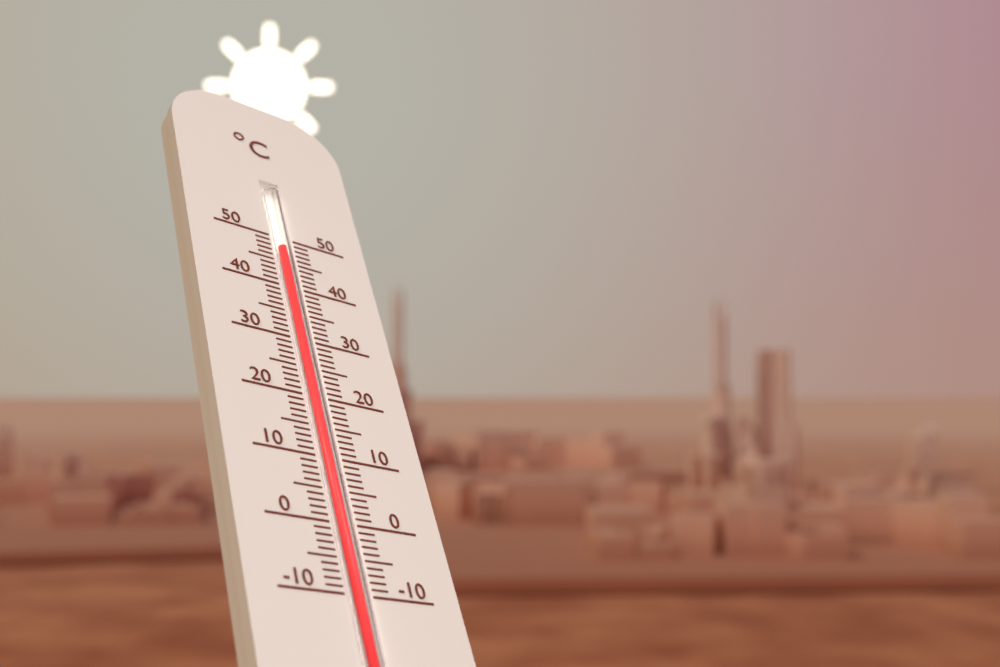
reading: 48 °C
